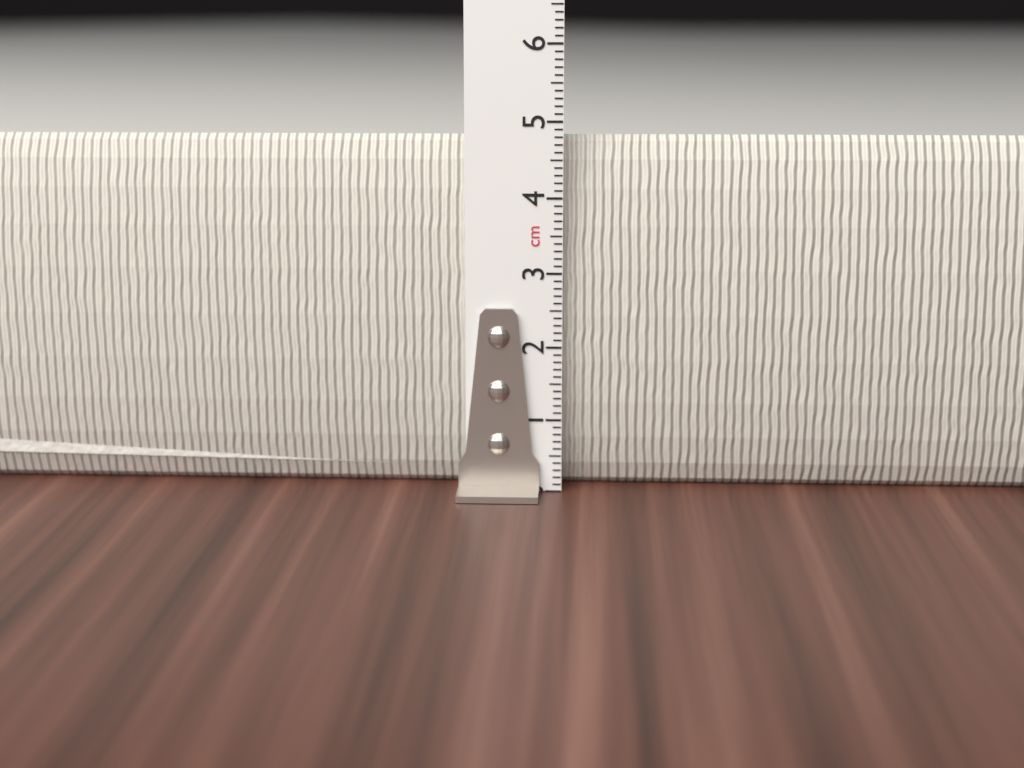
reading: 4.8 cm
